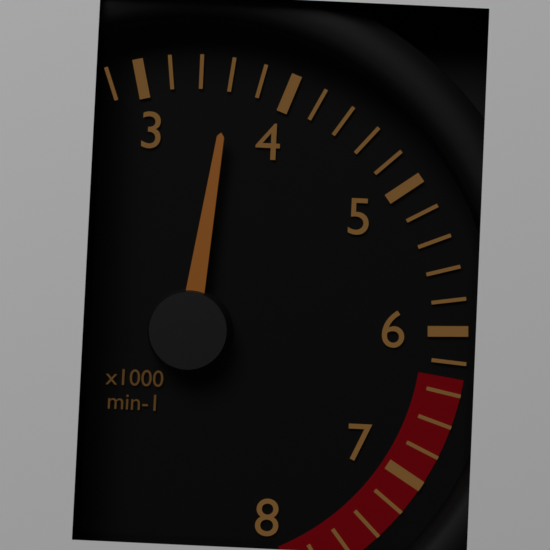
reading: 3600 min-1
